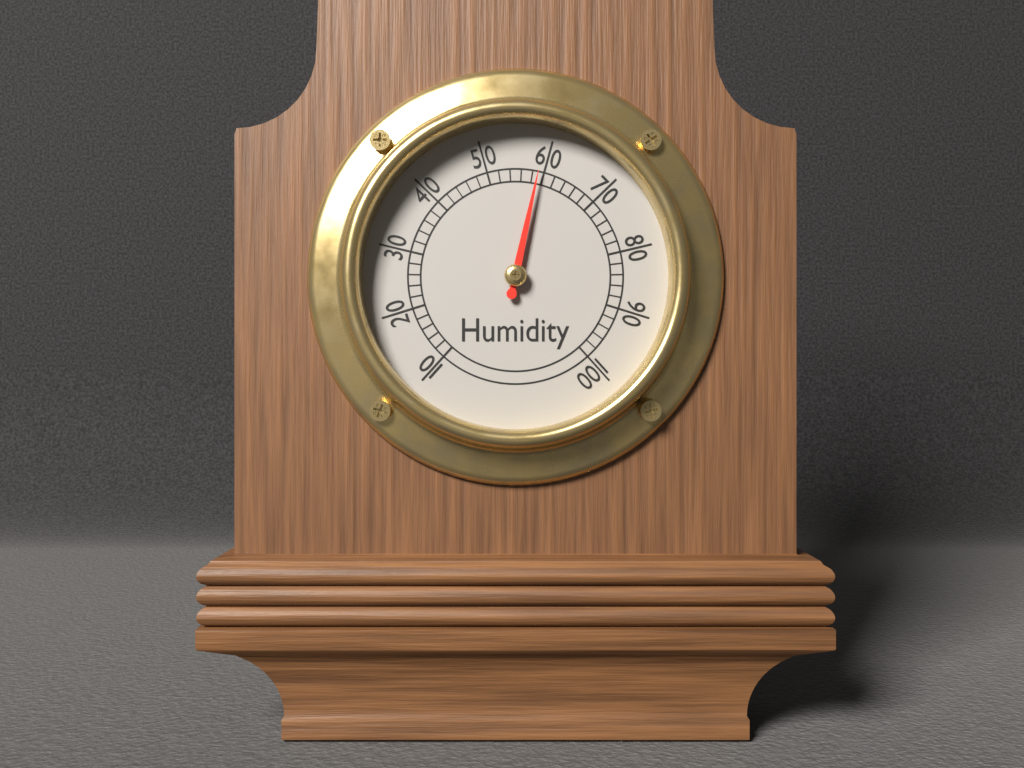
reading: 59 (no unit)
